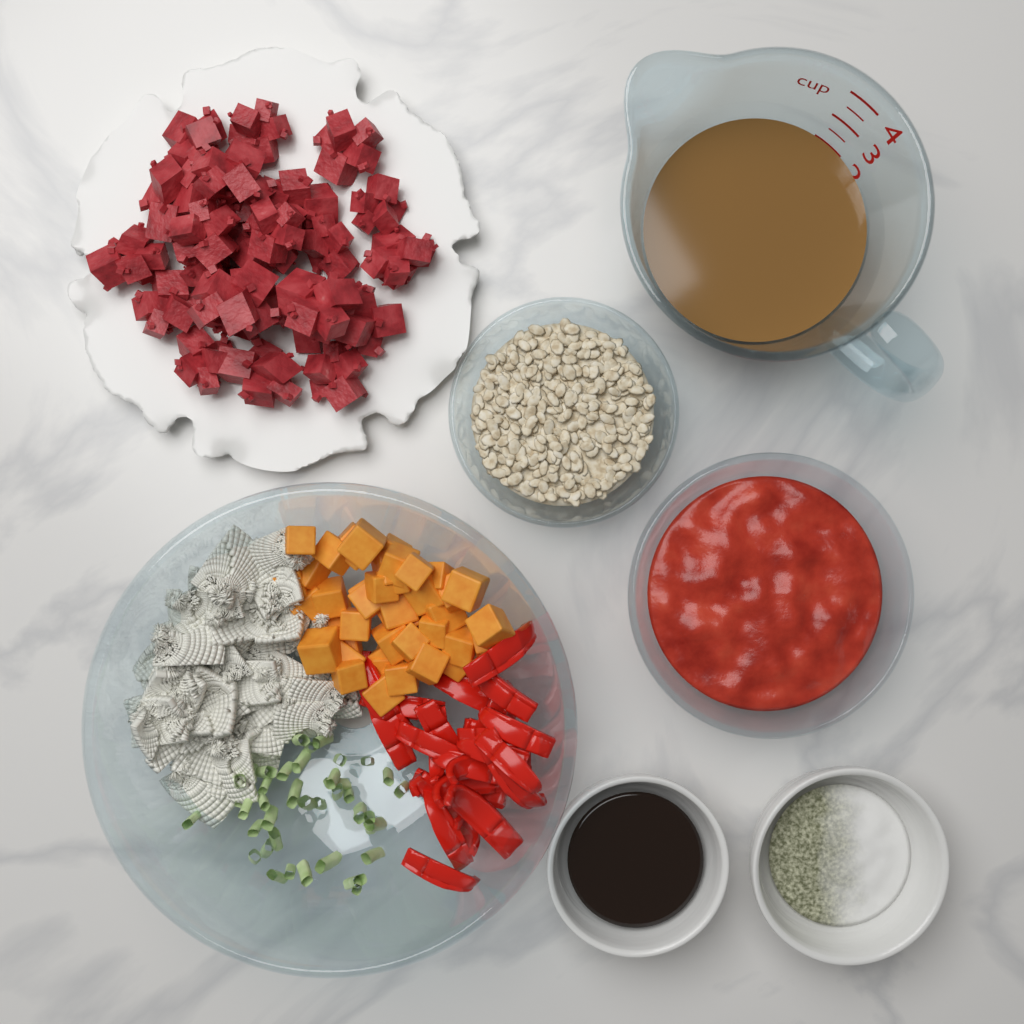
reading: 2.0 cup
